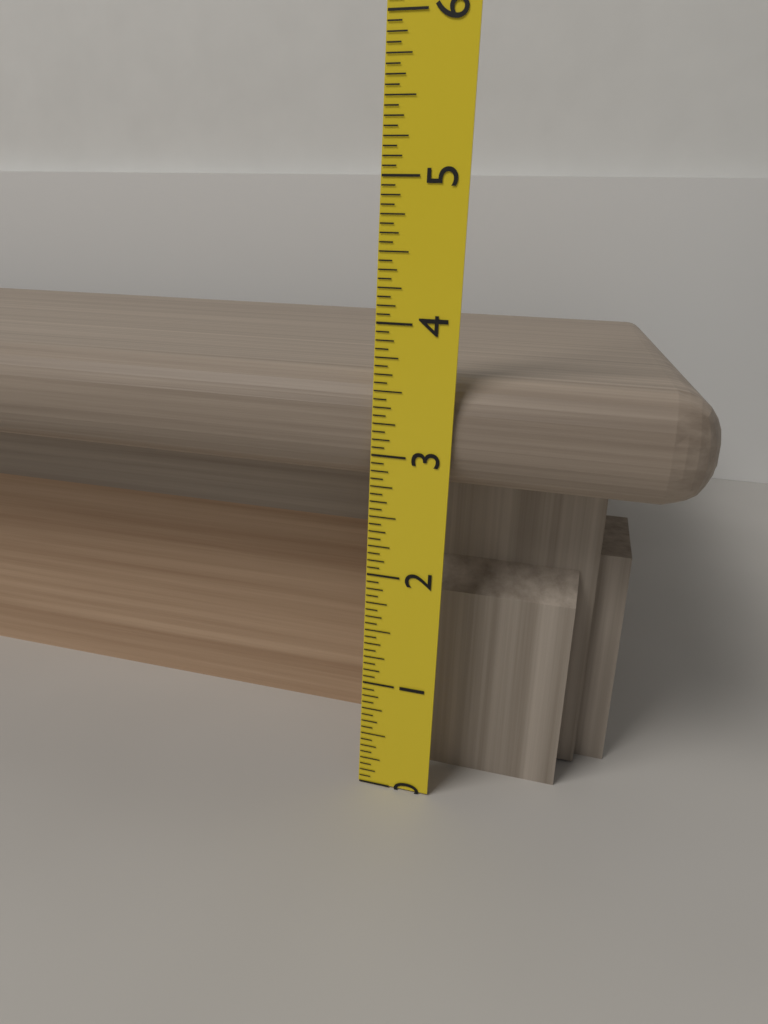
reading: 3.6250 (no unit)
